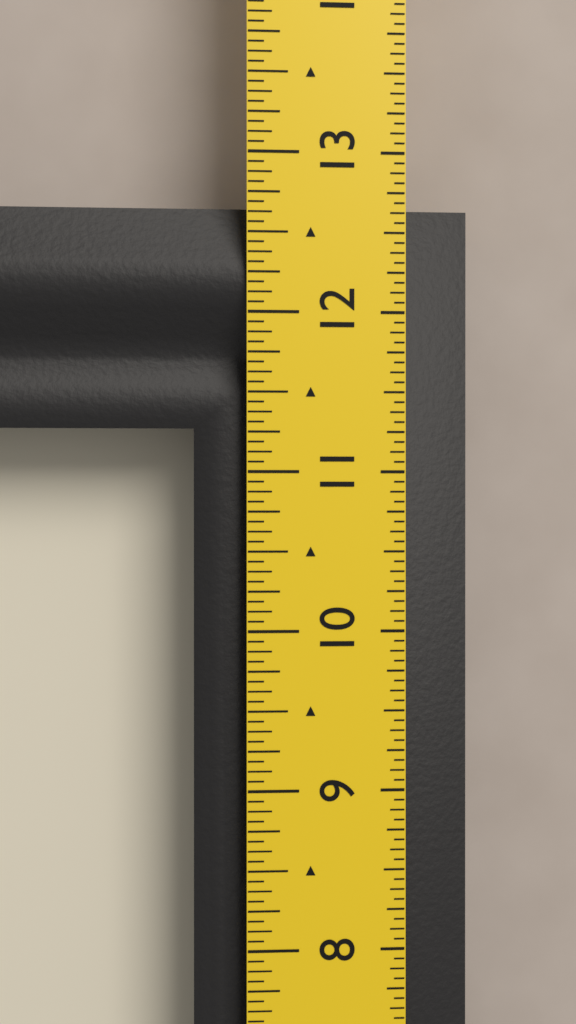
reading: 12.6875 in
